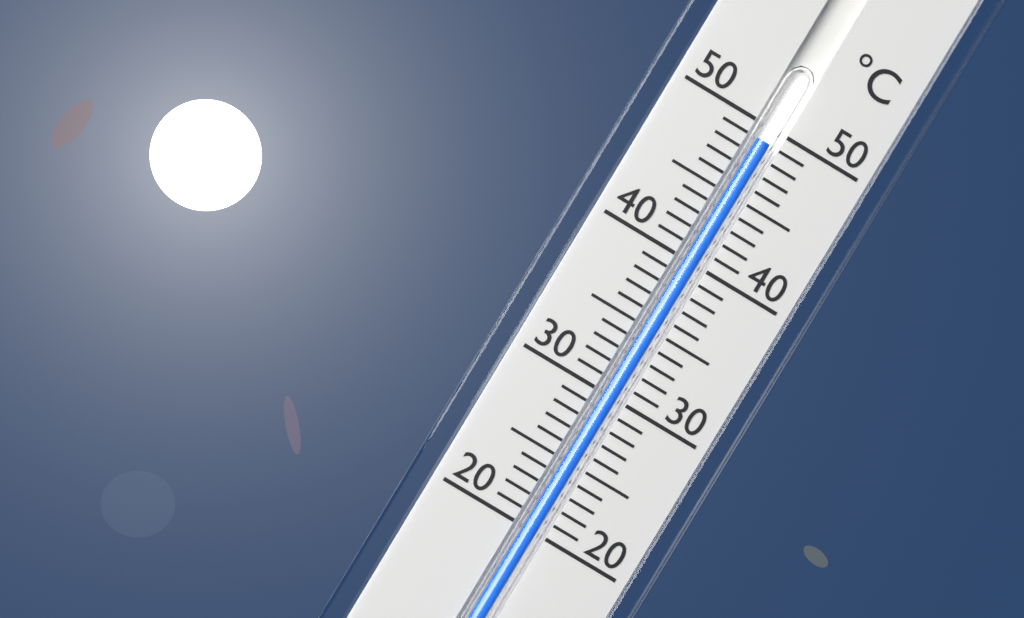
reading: 49 °C
